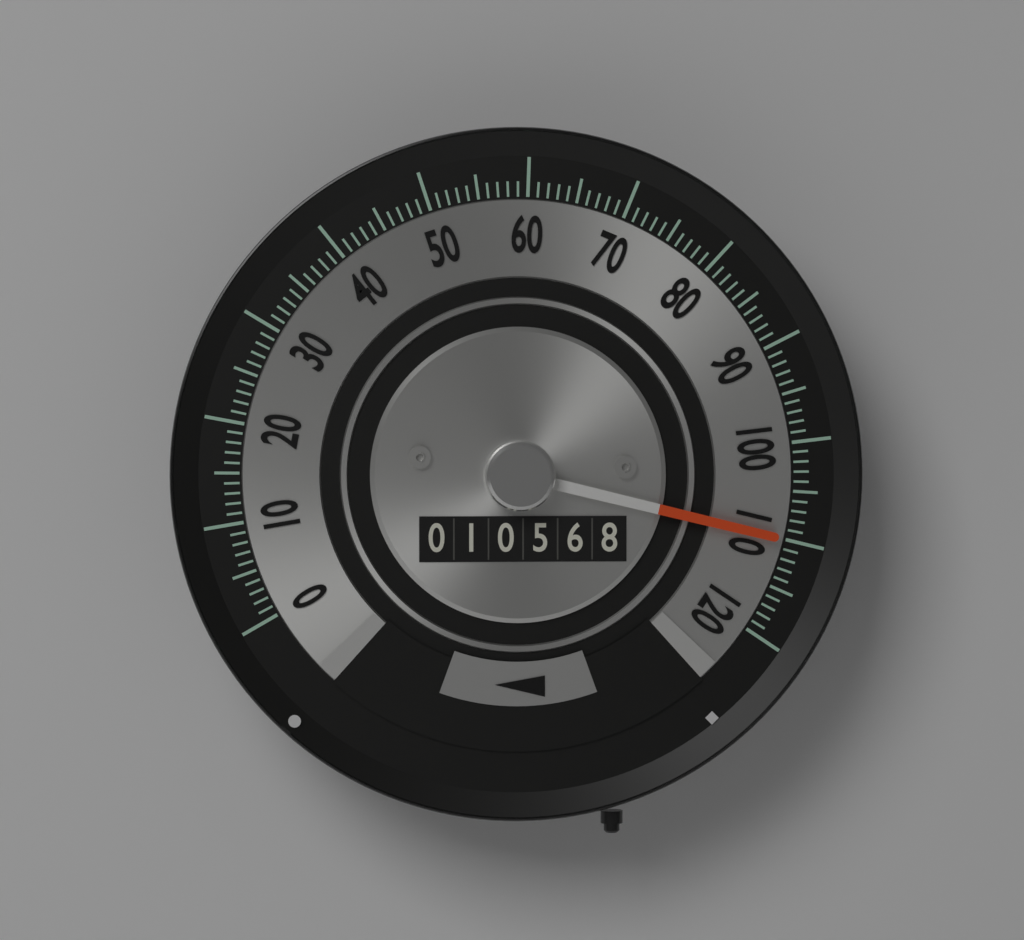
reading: 110 (no unit)
